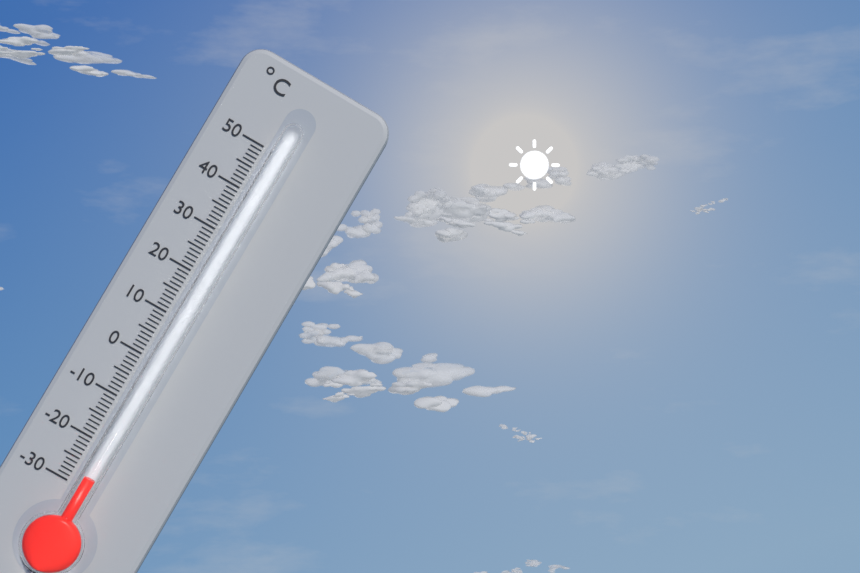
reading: -27 °C
